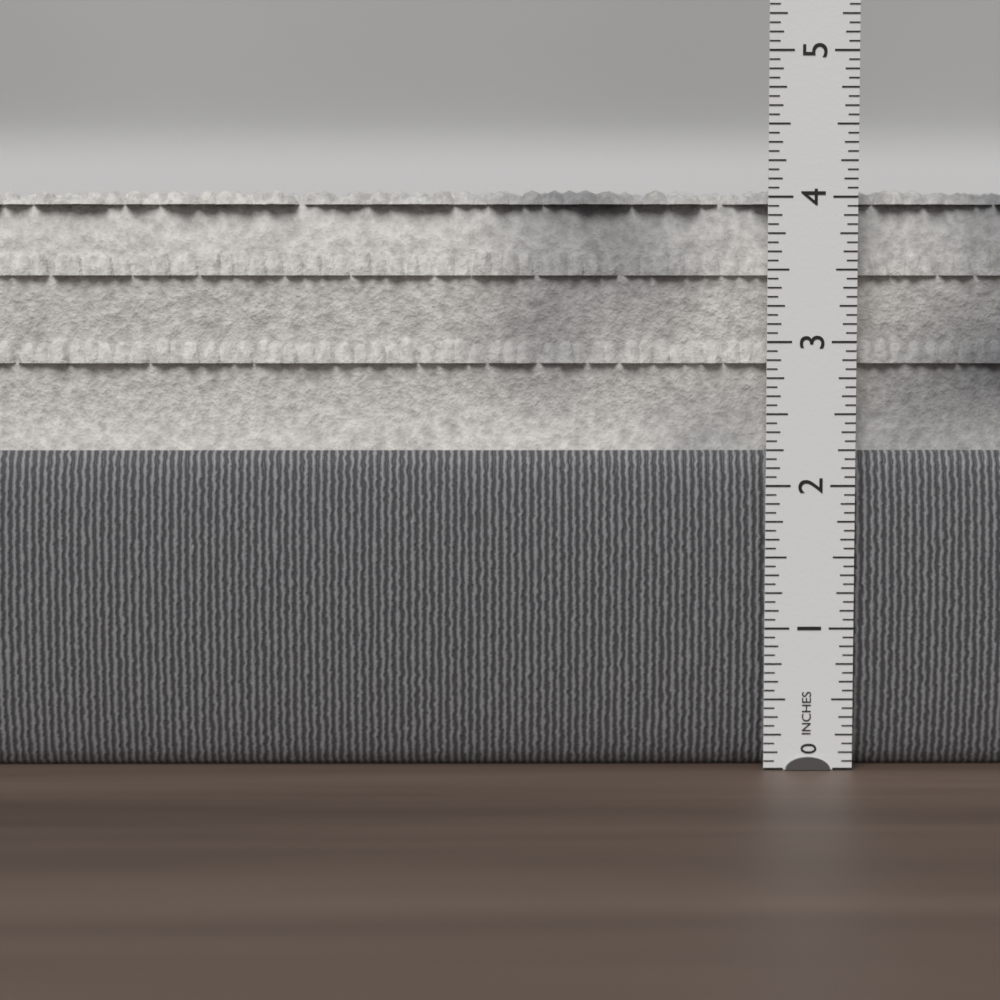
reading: 4.0625 in
